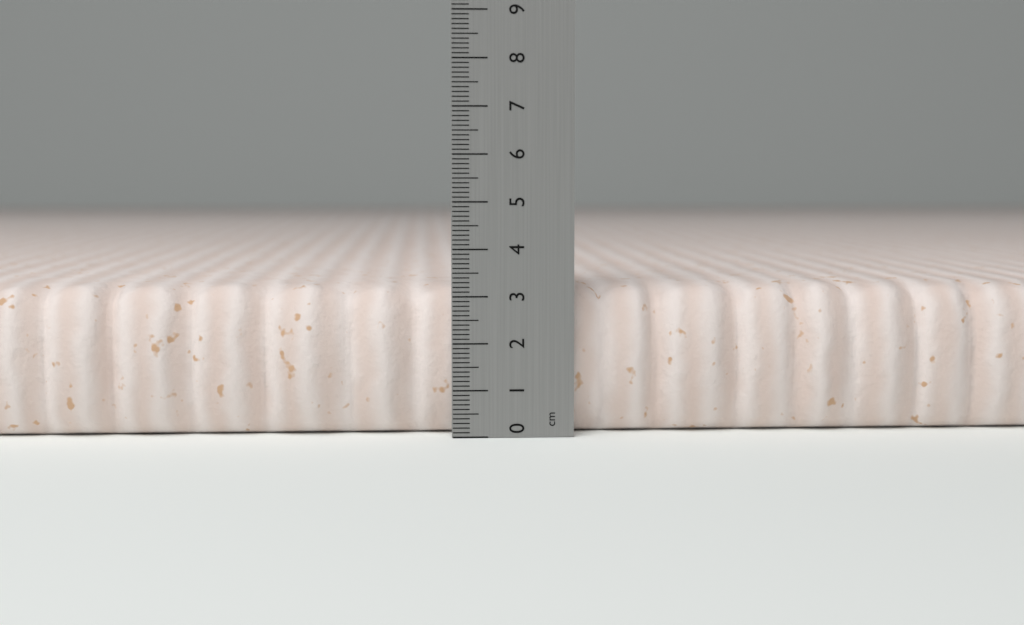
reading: 3.2 cm
